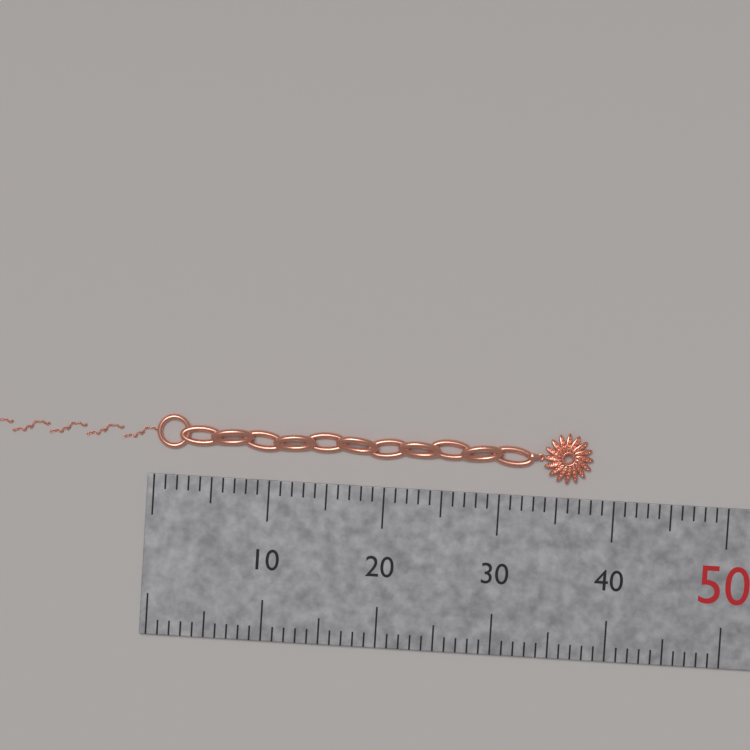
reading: 38 mm
